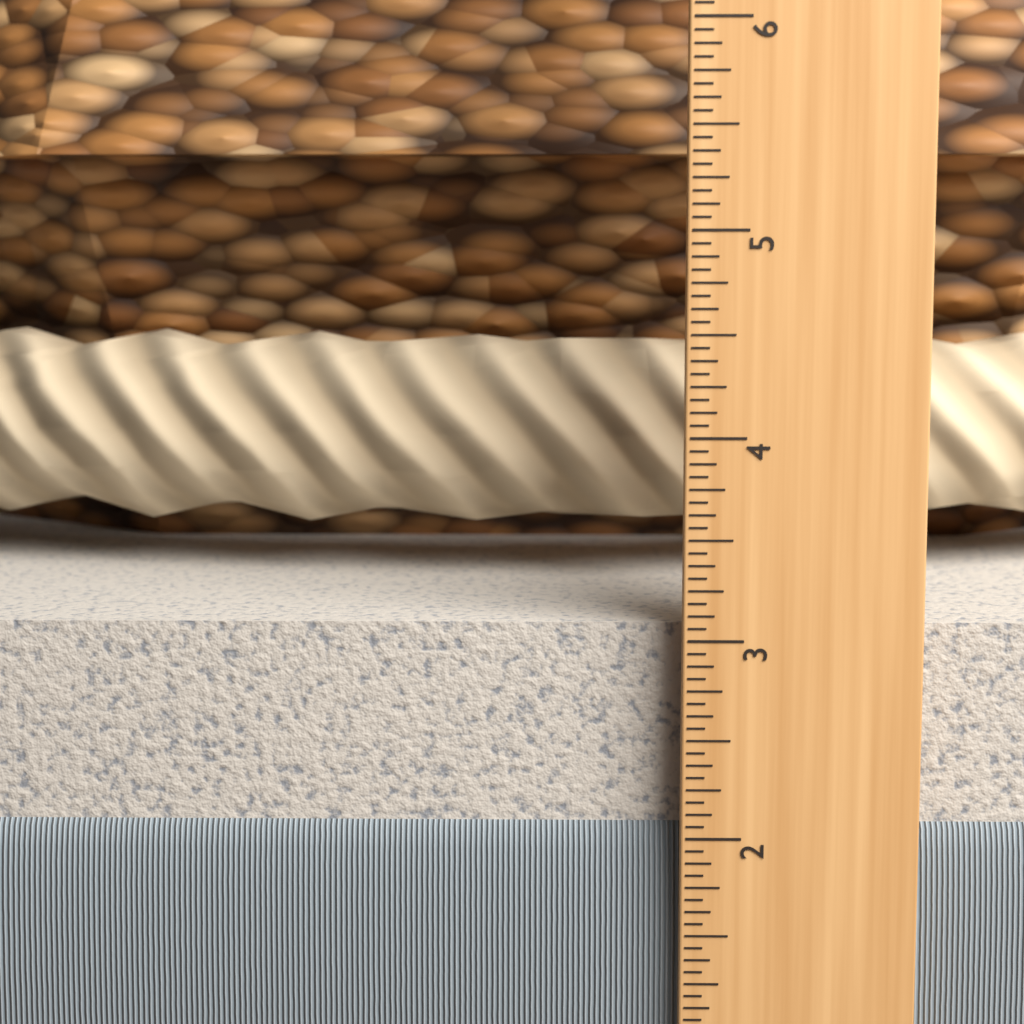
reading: 3.0625 in
